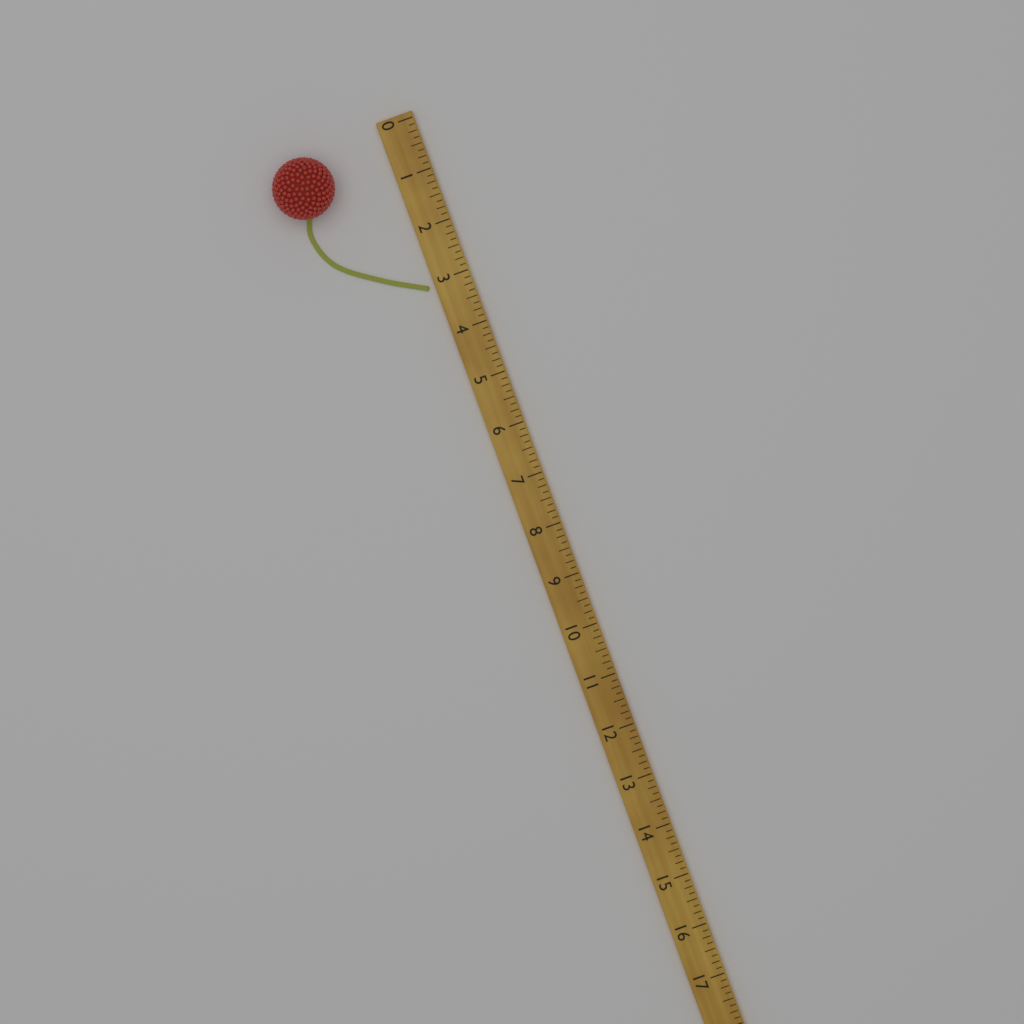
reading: 3.125 (no unit)
